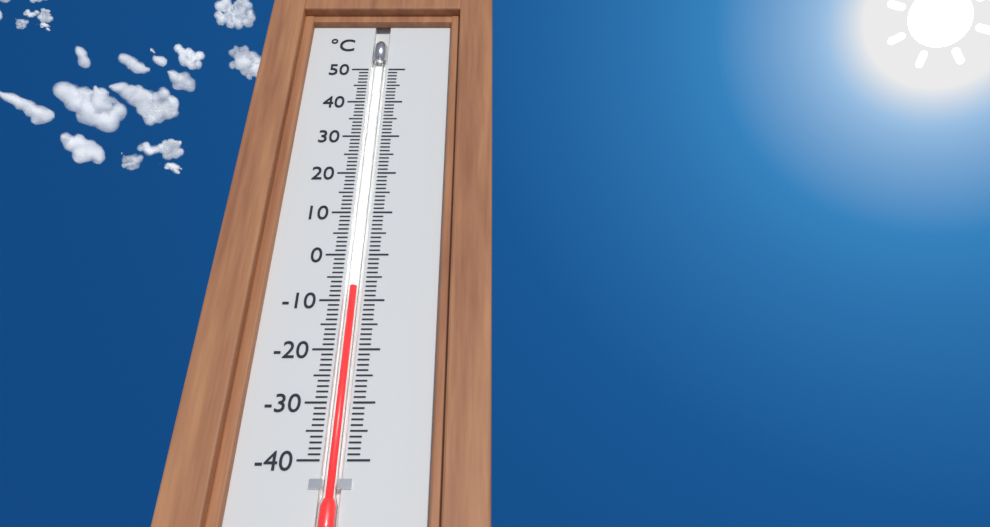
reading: -7 °C
